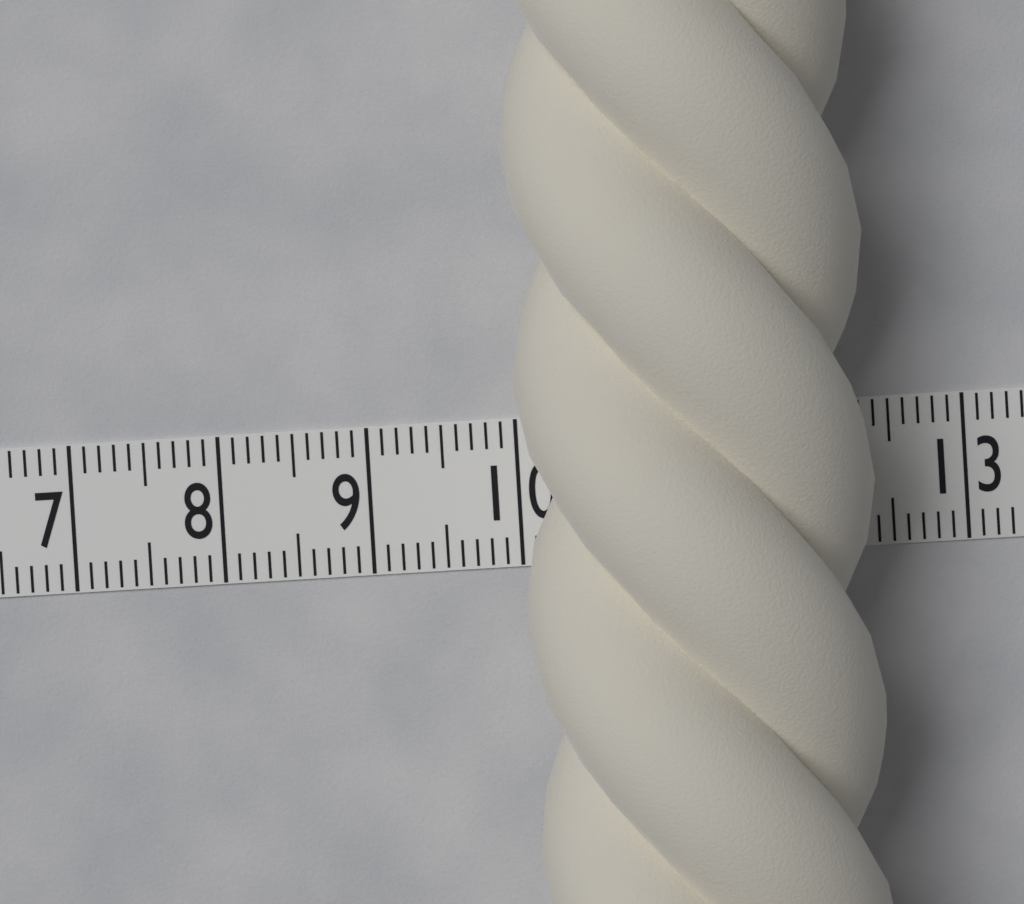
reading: 12.3 (no unit)
